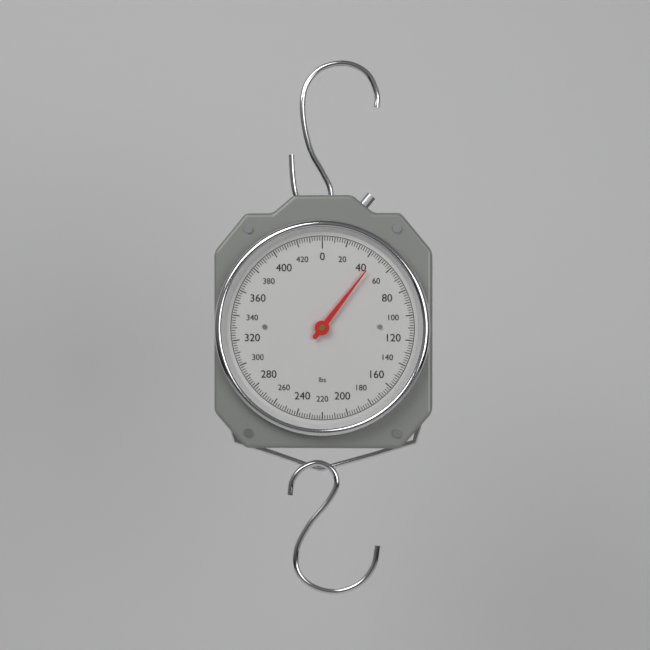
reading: 46 lbs
